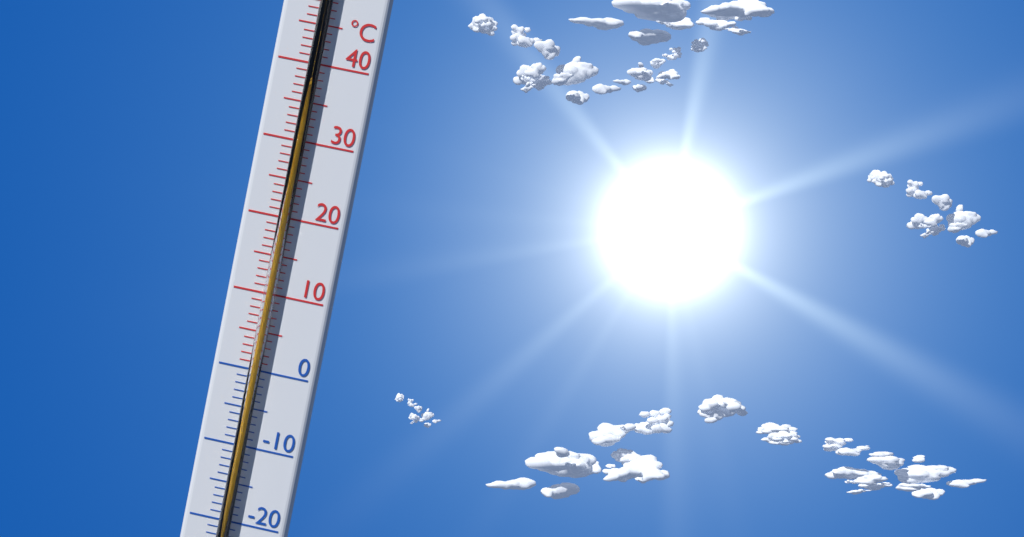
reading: 37 °C
